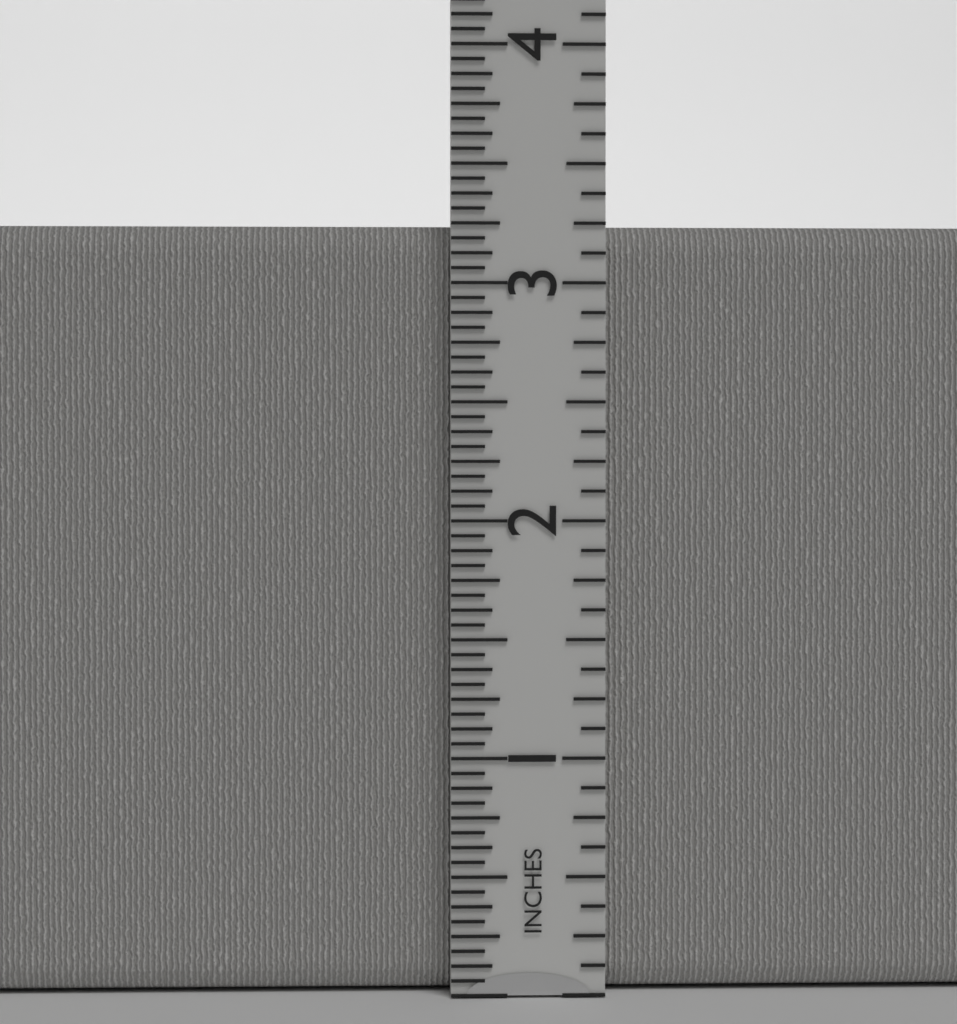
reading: 3.2500 in
